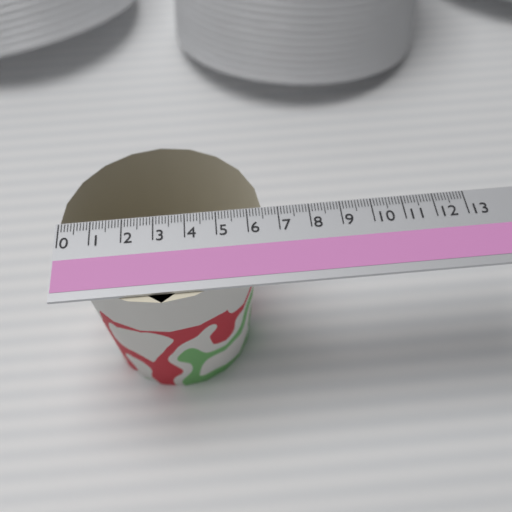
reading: 6.5 (no unit)
